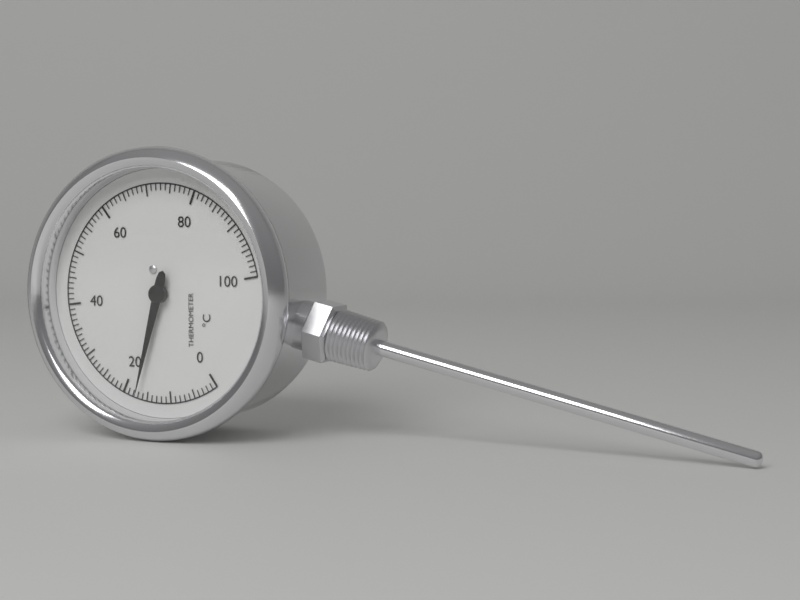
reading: 17 °C
